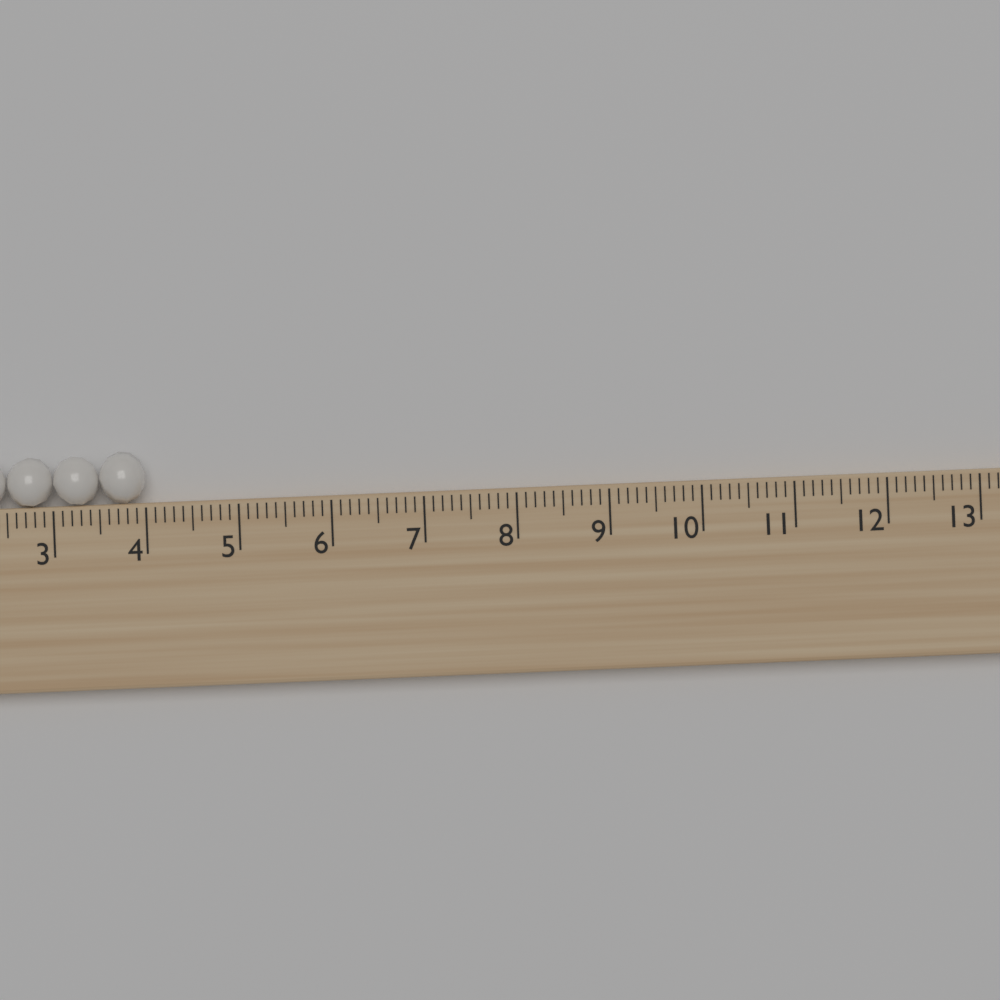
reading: 4.0 (no unit)
